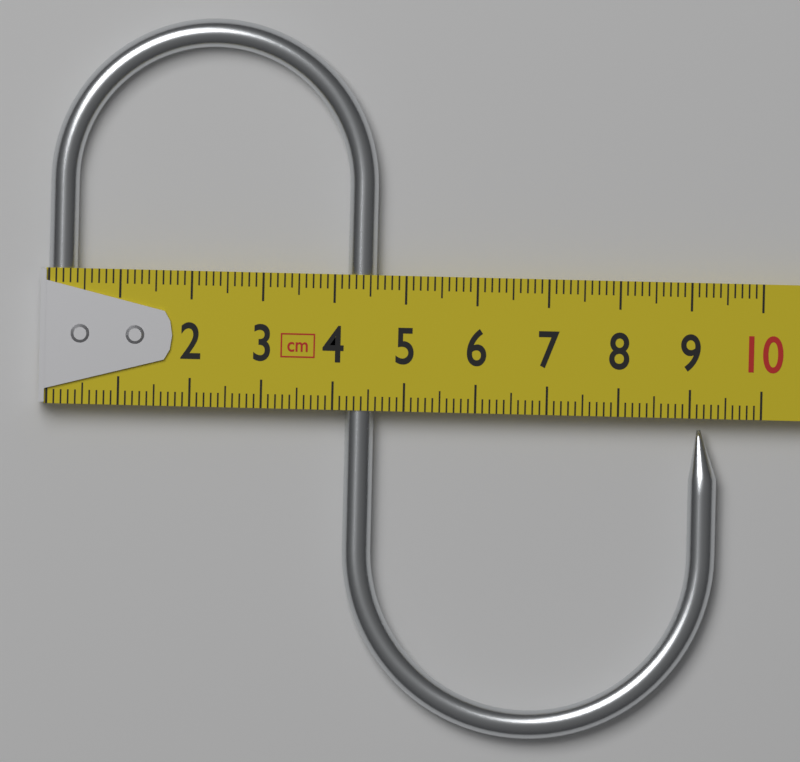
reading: 9.4 cm
